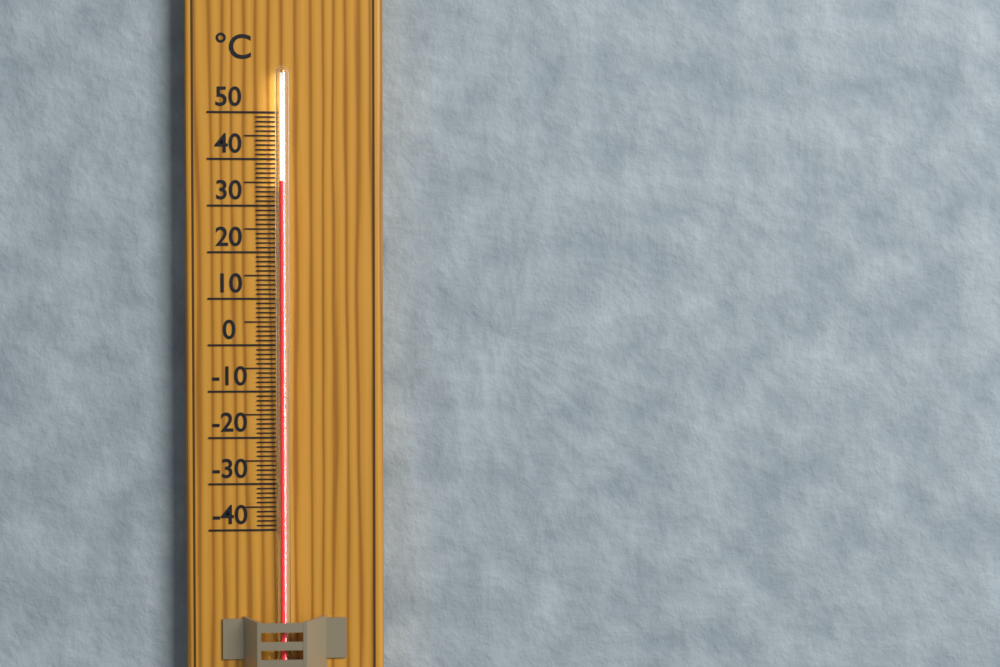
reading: 35 °C
